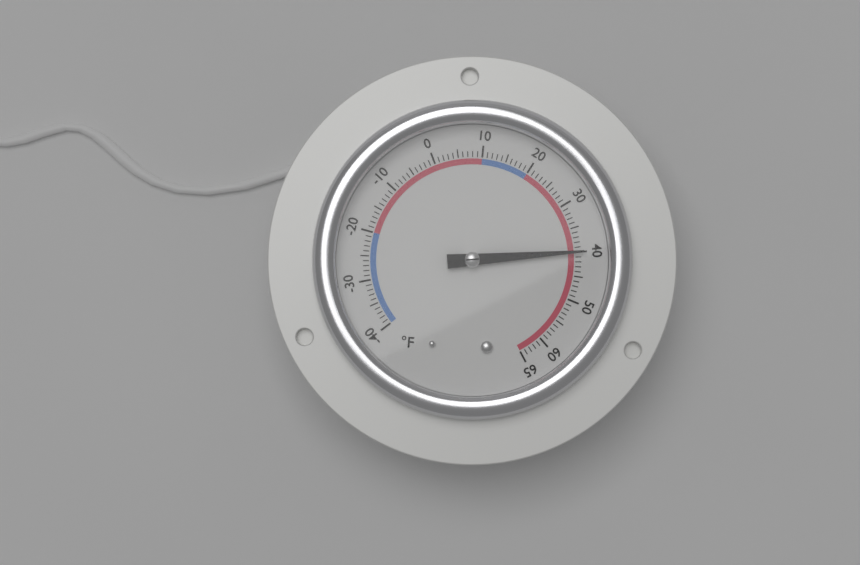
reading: 40 °F
